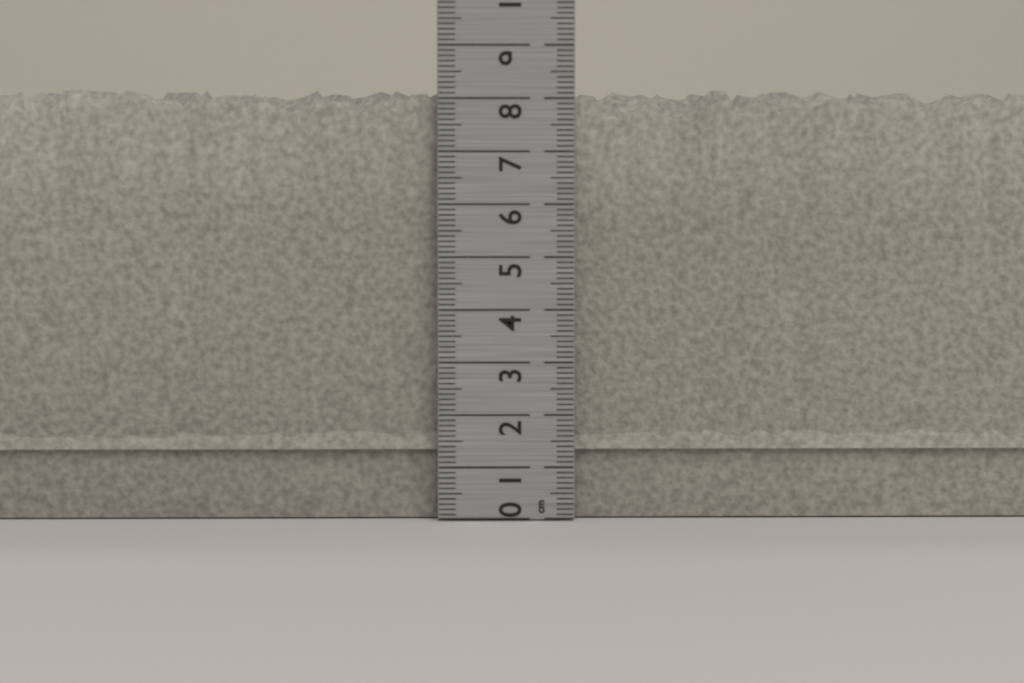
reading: 8.3 cm
